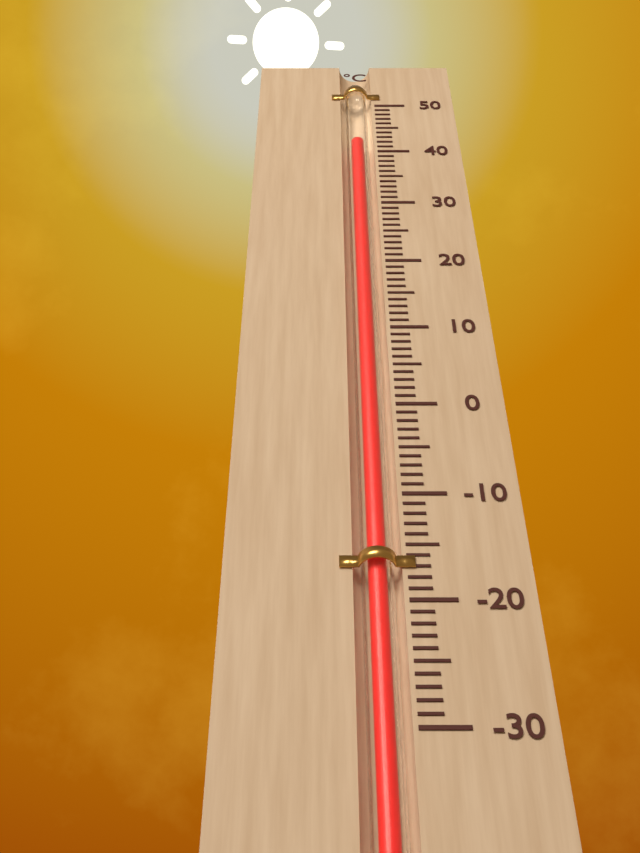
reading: 42 °C
